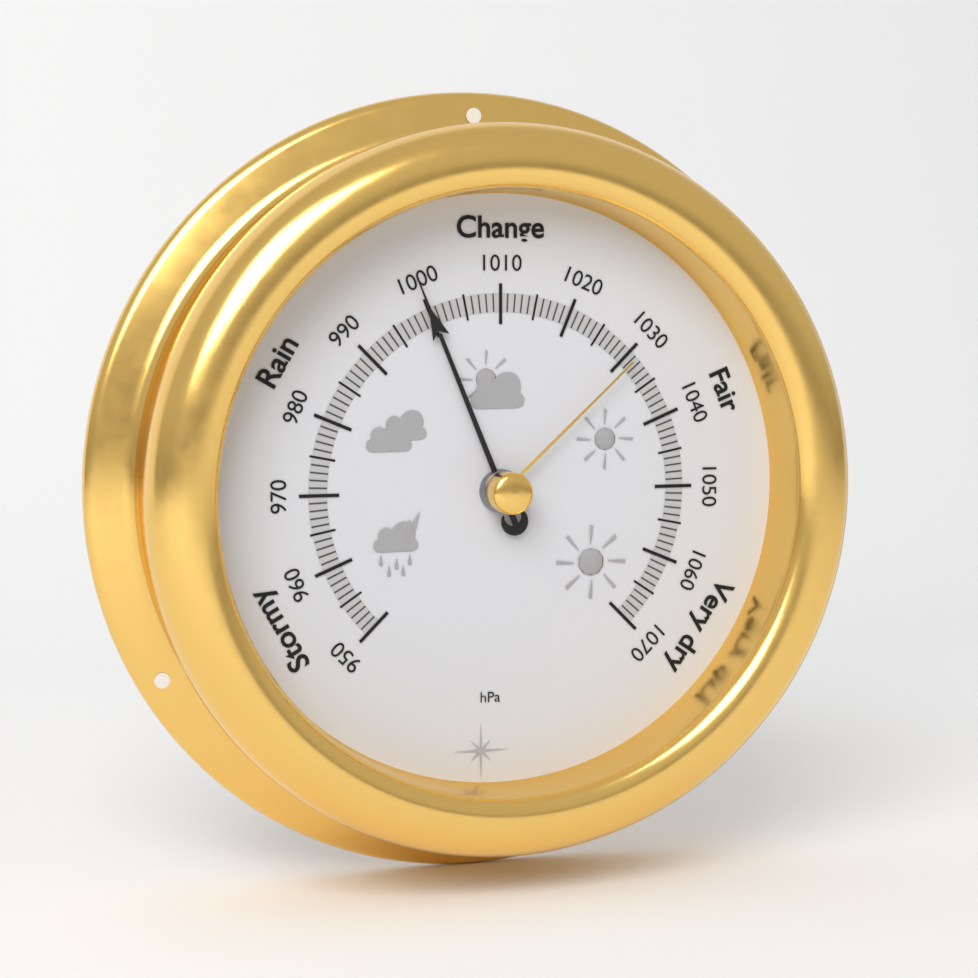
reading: 1000 hPa
